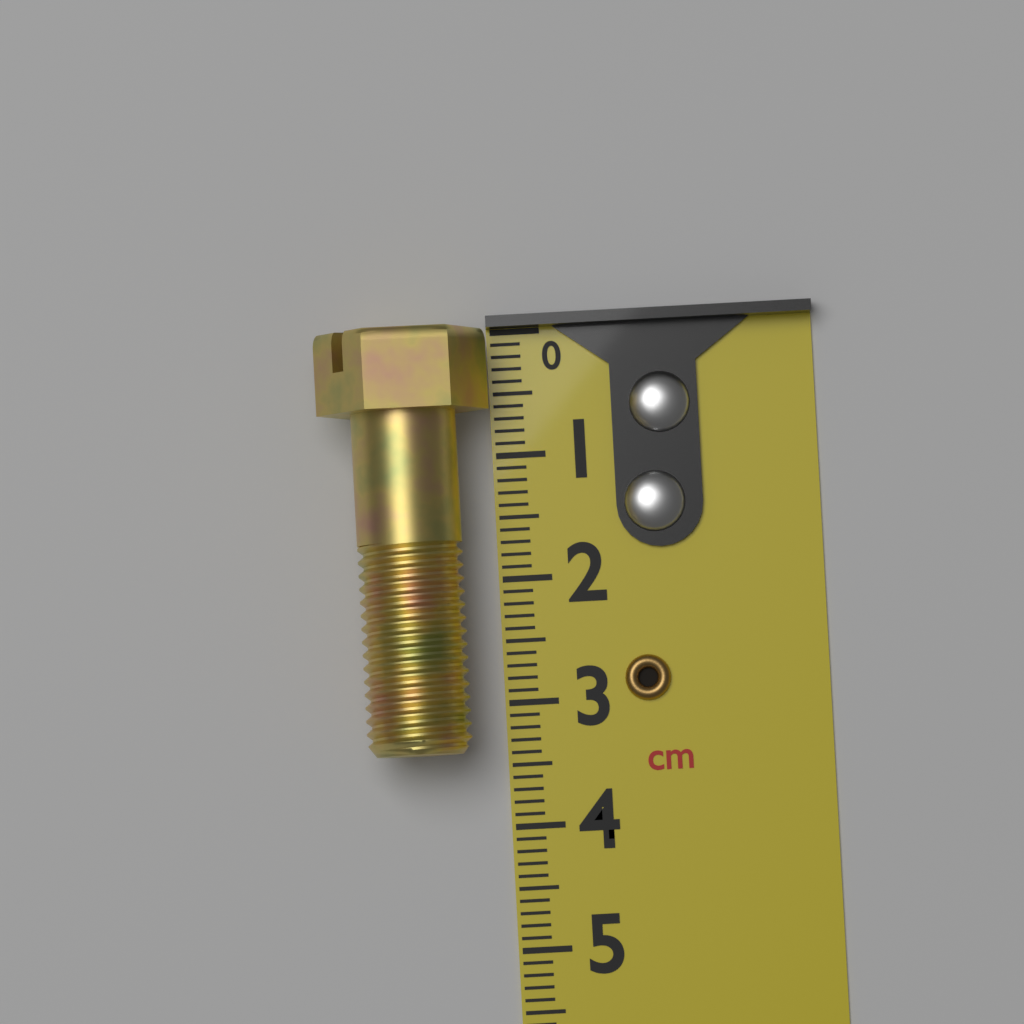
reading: 3.4 cm
